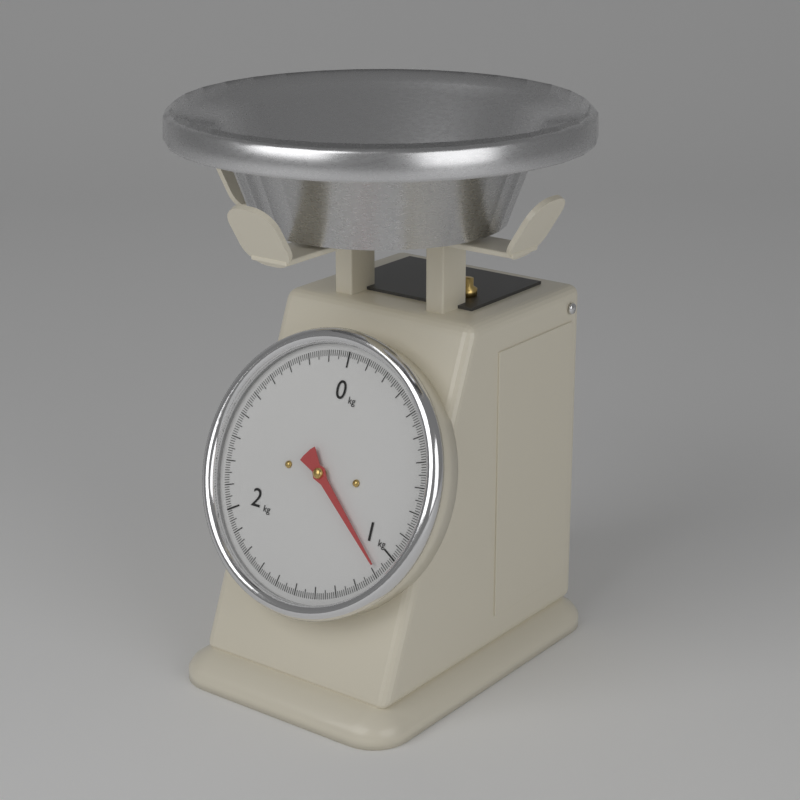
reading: 1.08 kg
